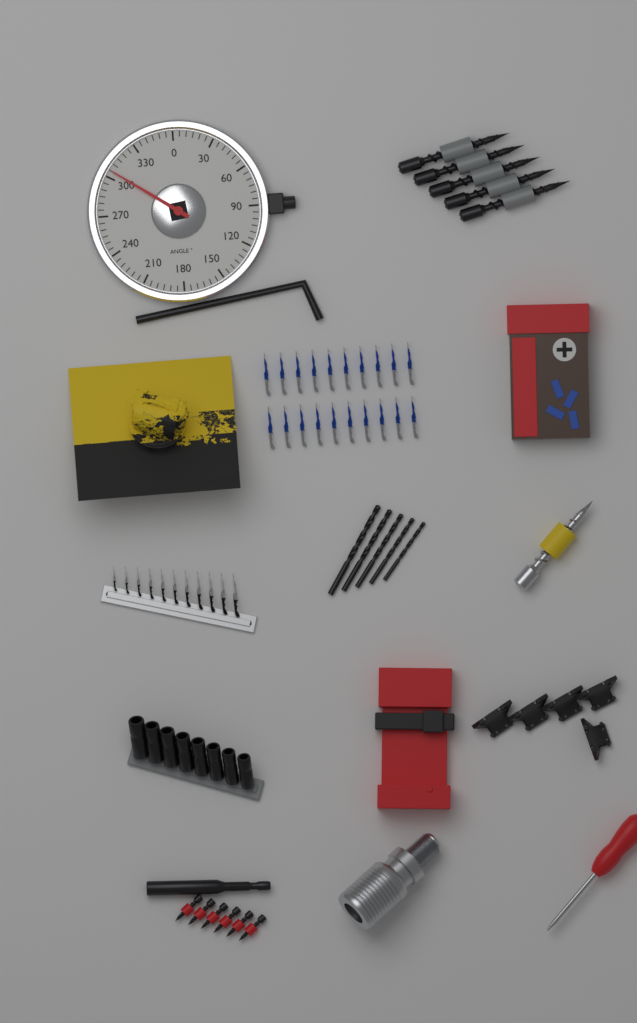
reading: 305 °
